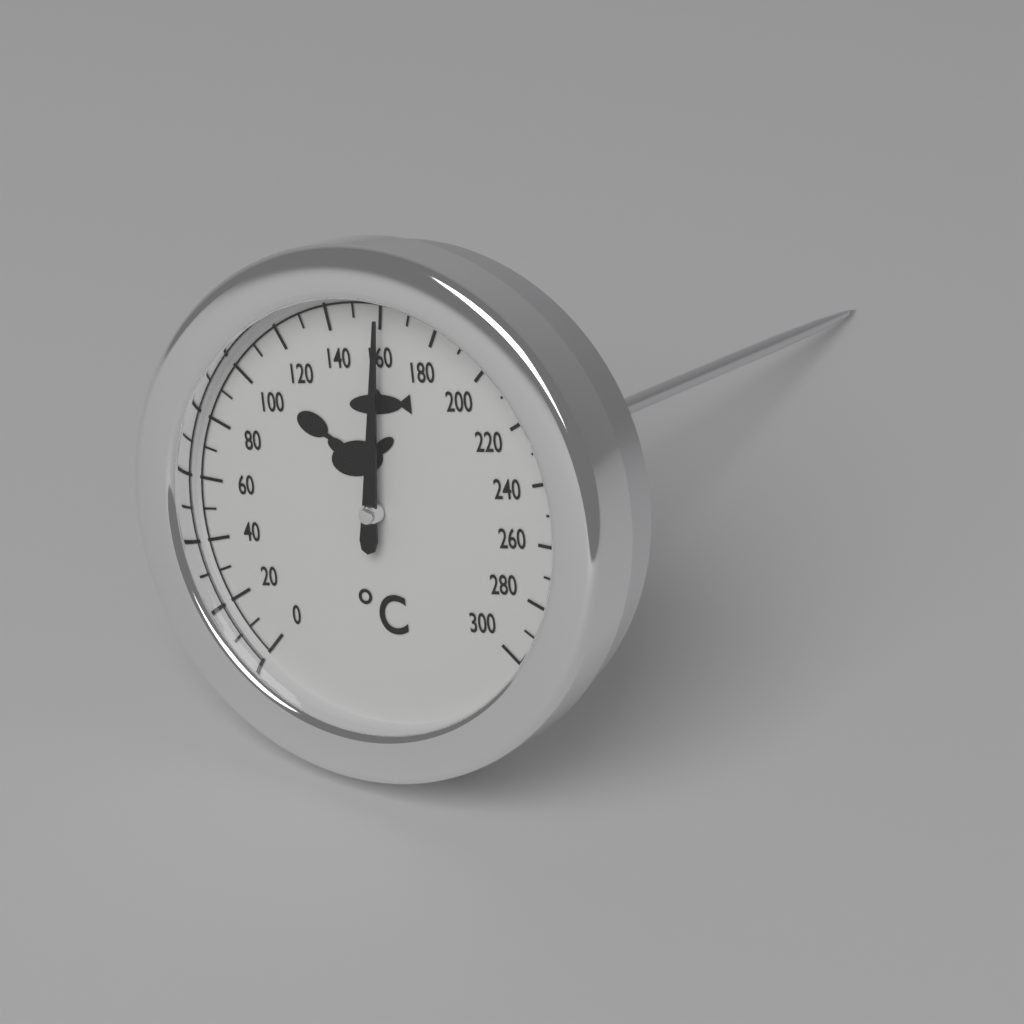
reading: 160 °C
